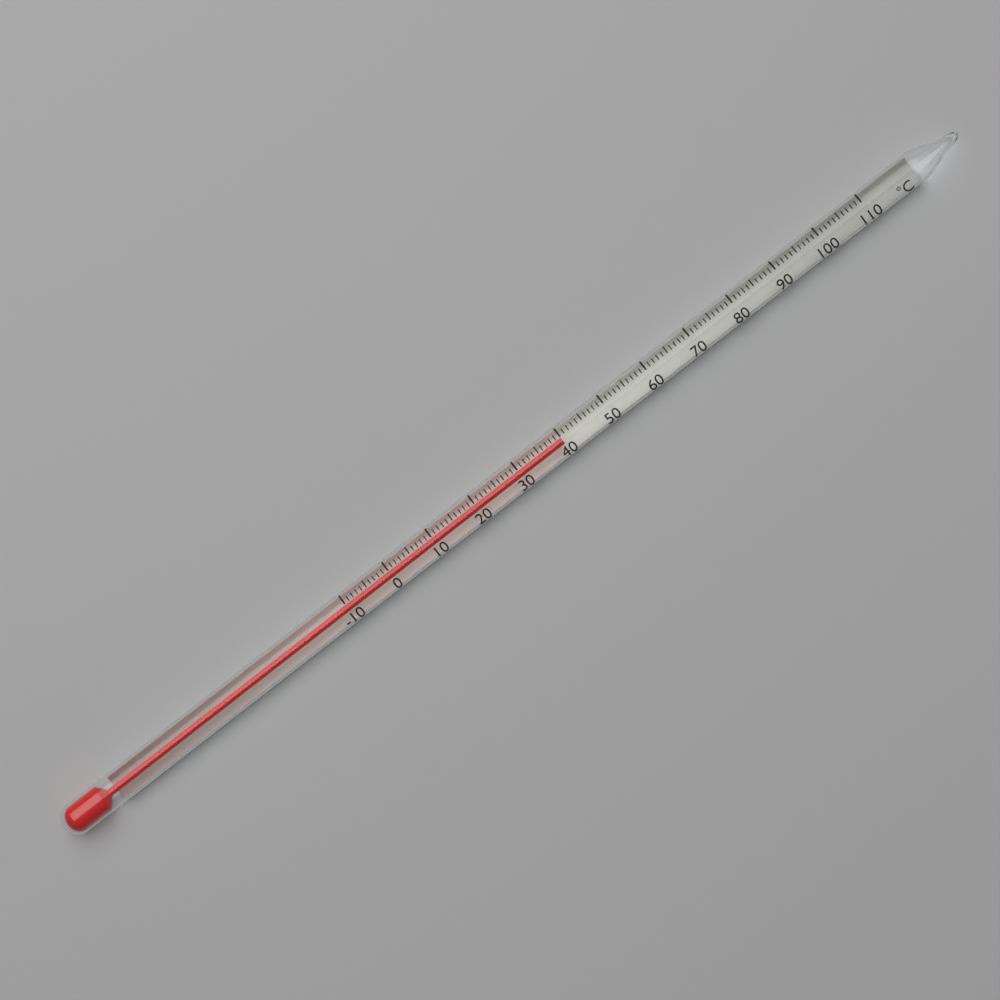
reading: 40 °C
